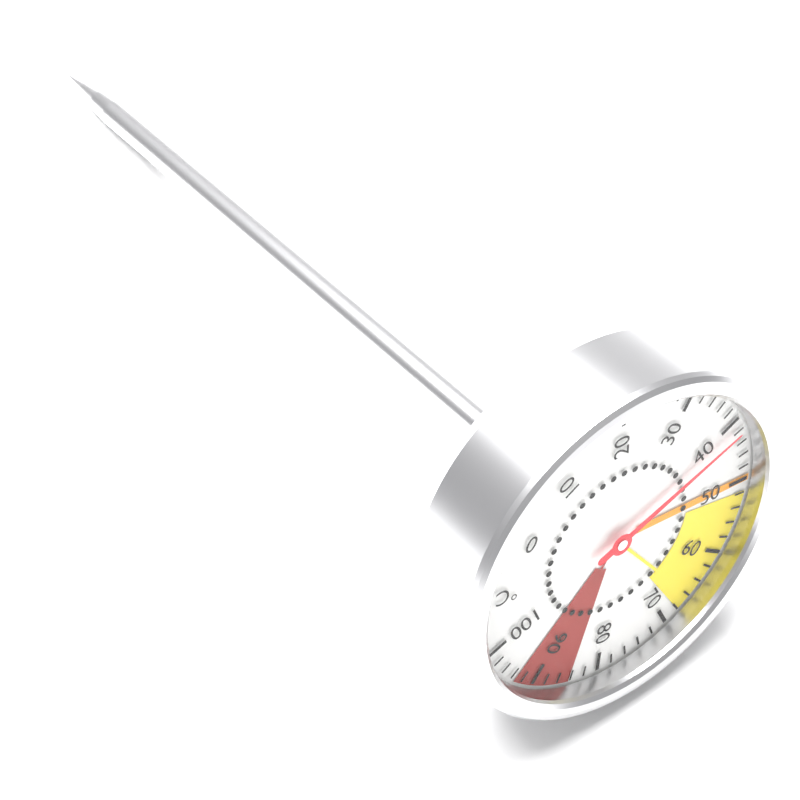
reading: 42 °C
